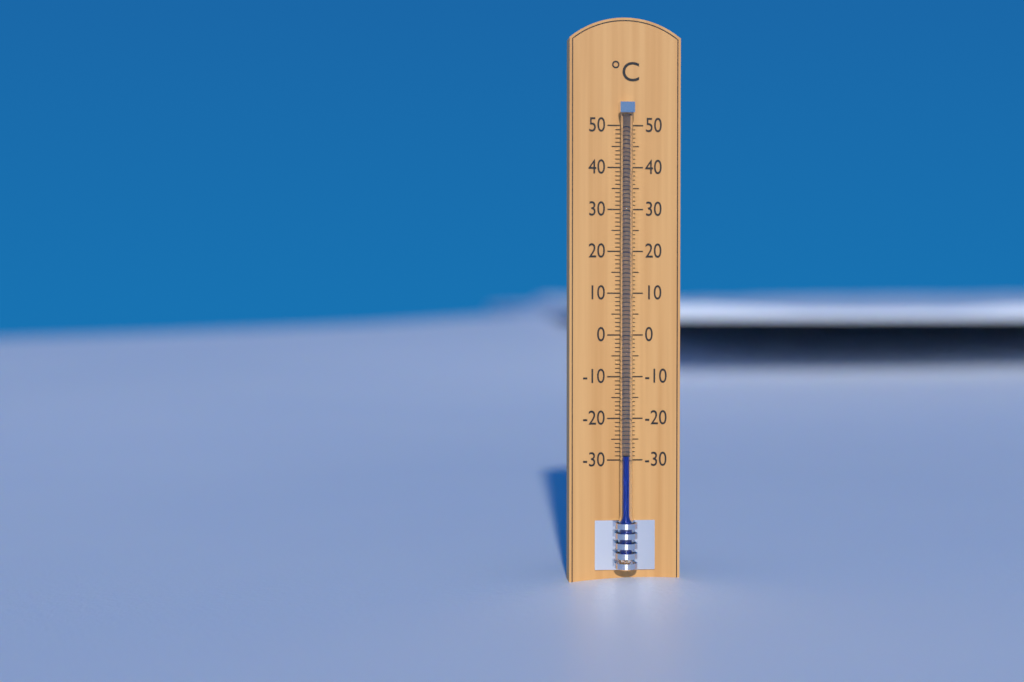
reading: -29 °C
